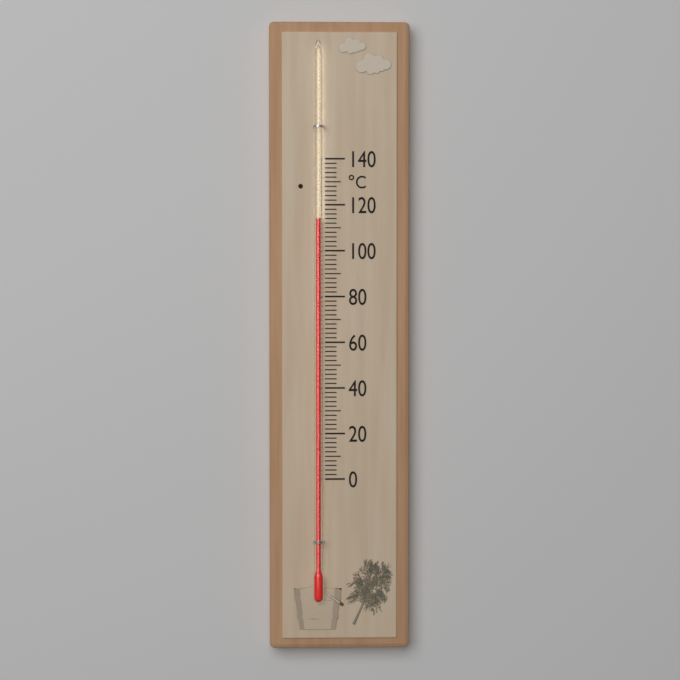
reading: 114 °C
